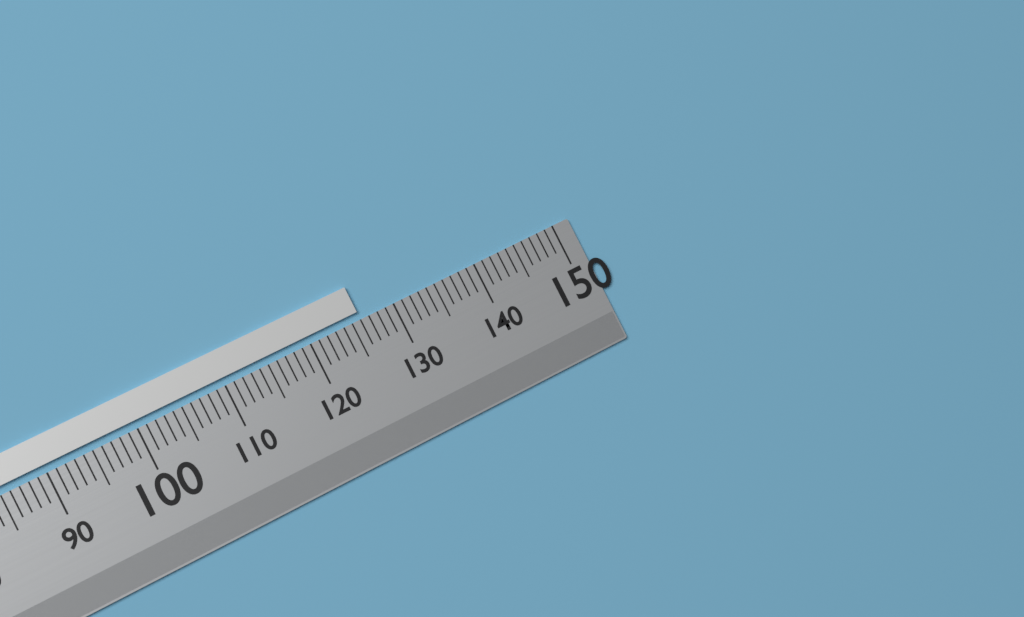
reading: 126 (no unit)
